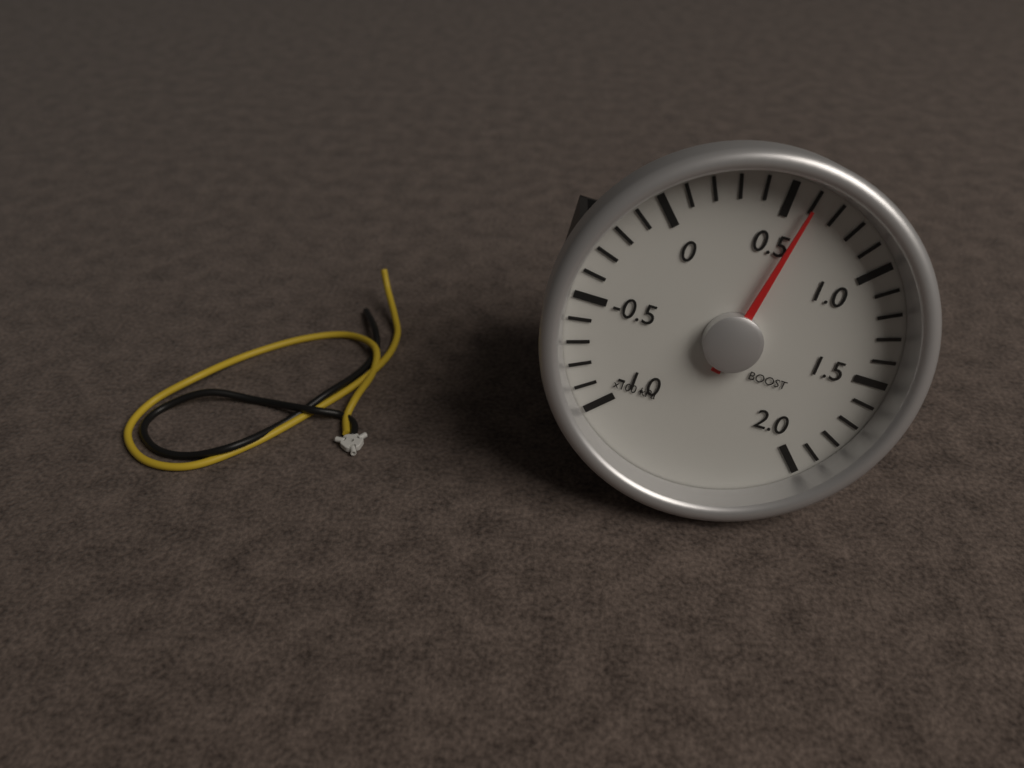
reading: 60 kPa
